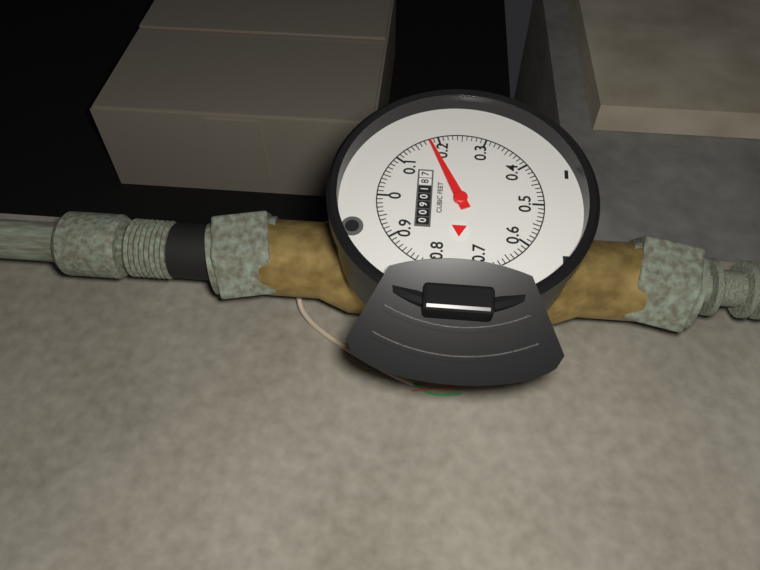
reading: 0.18 cubic feet
